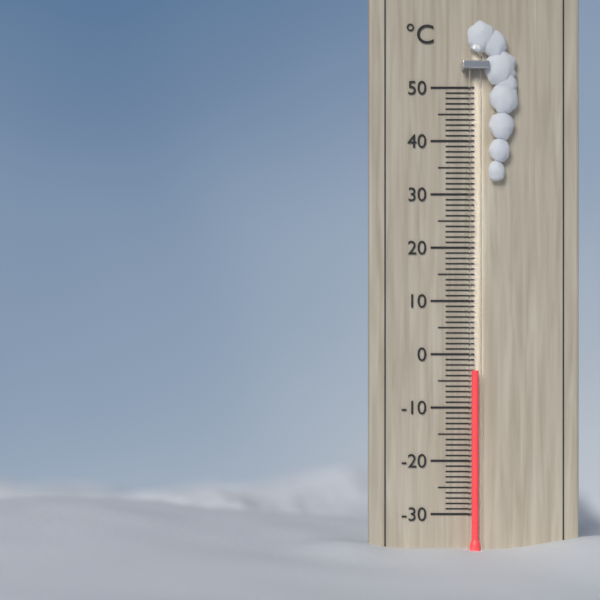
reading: -3 °C
